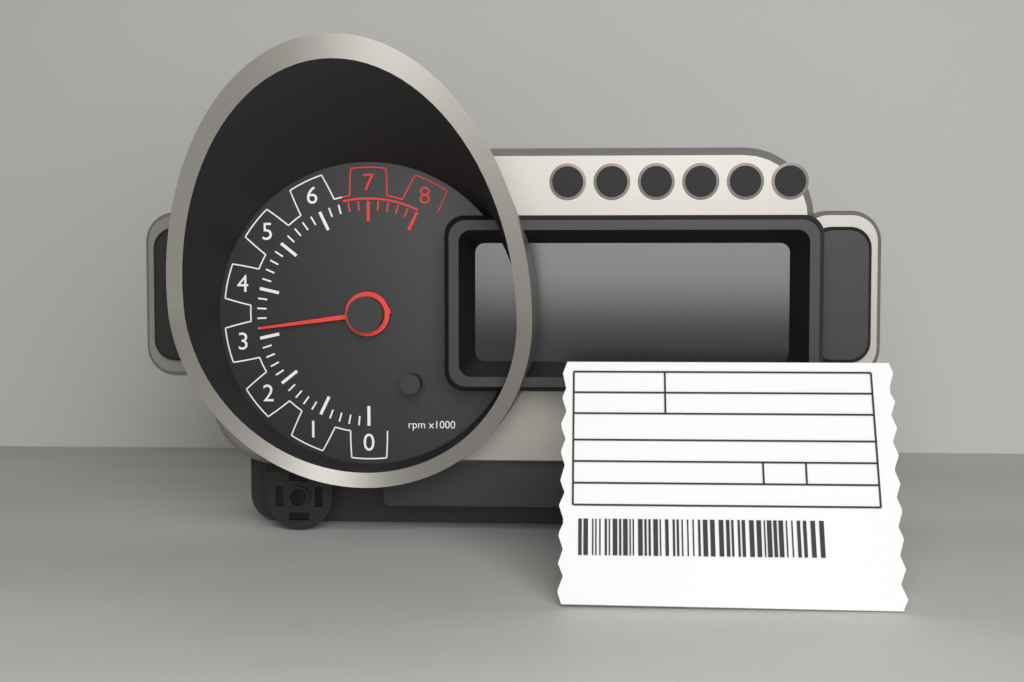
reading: 3.2 rpm x1000
